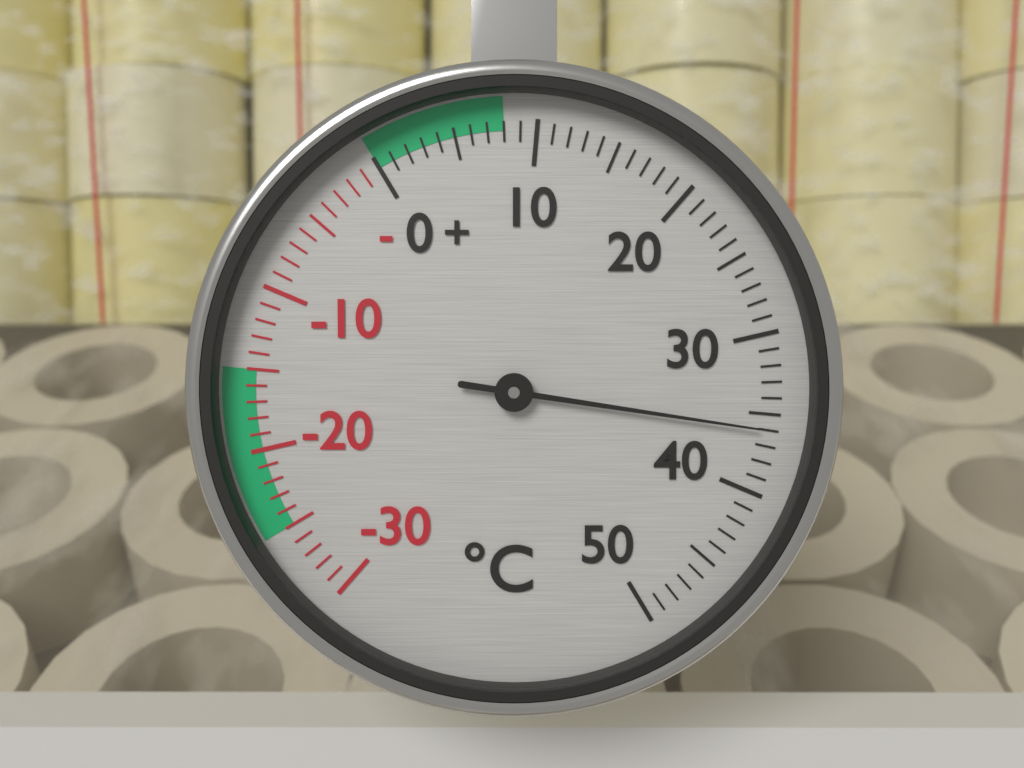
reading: 36 °C
